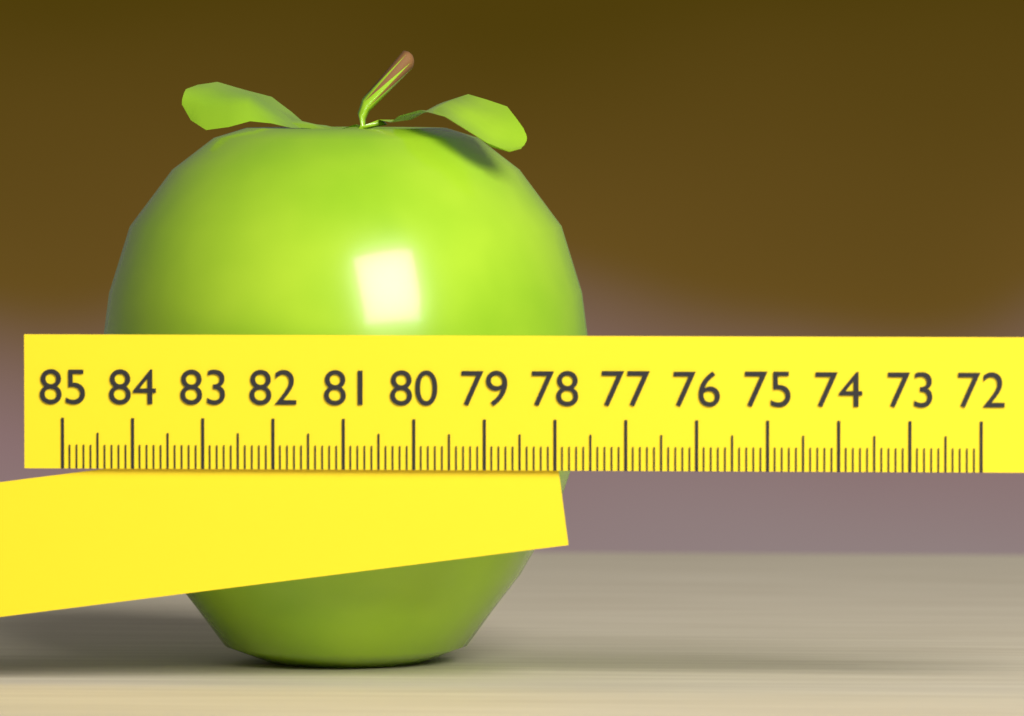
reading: 77.8 (no unit)
